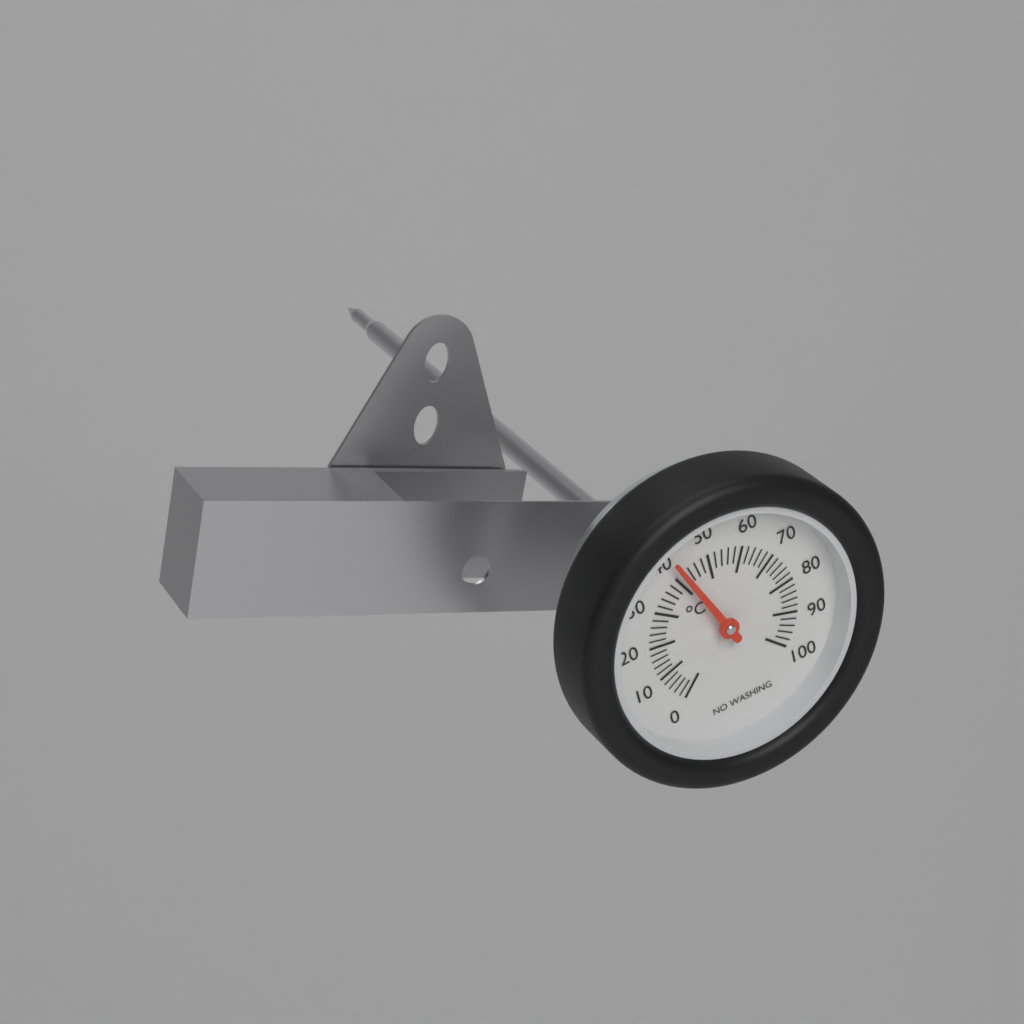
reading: 42 °C
